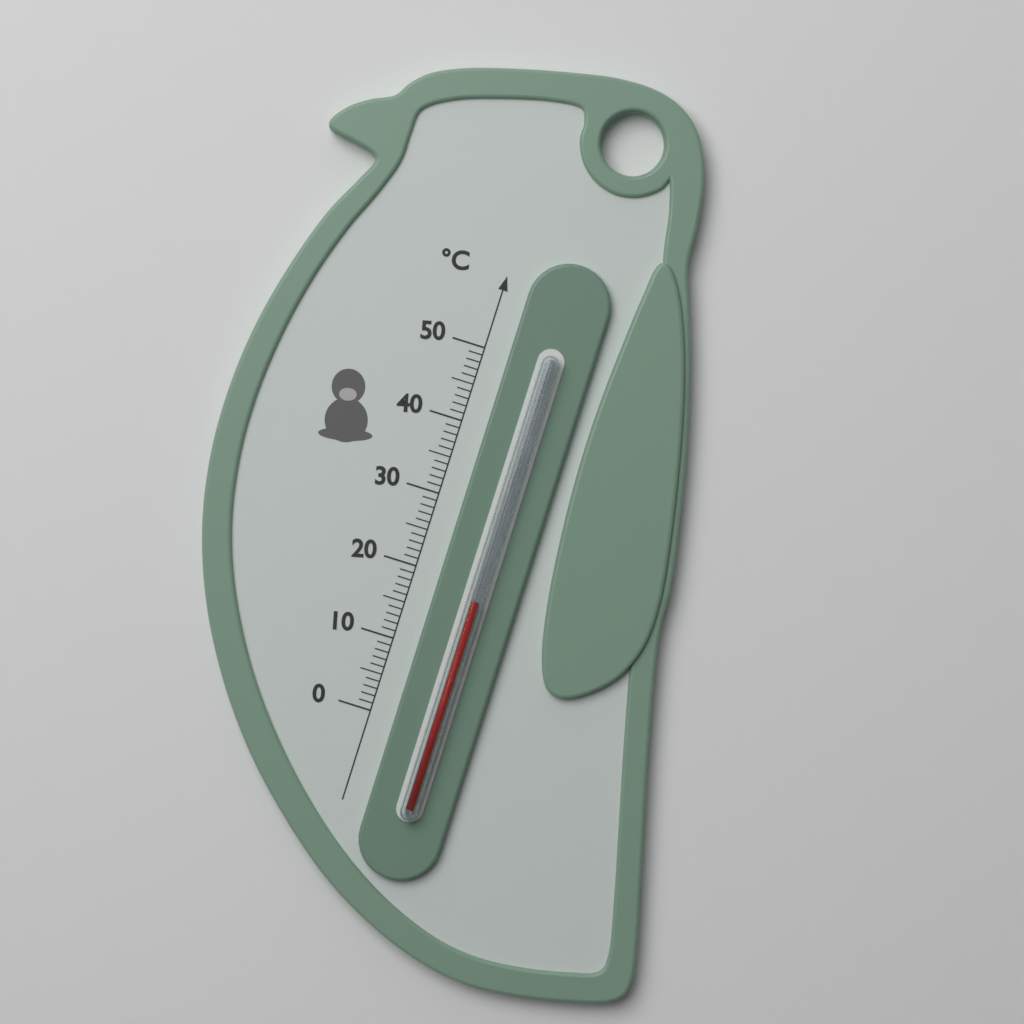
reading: 18 °C
